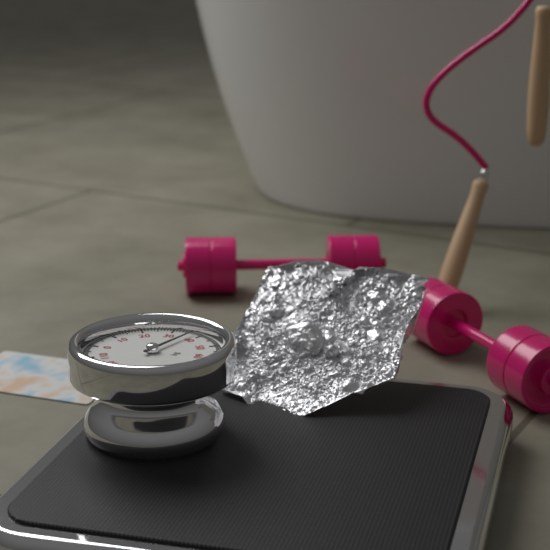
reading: 37 kg
